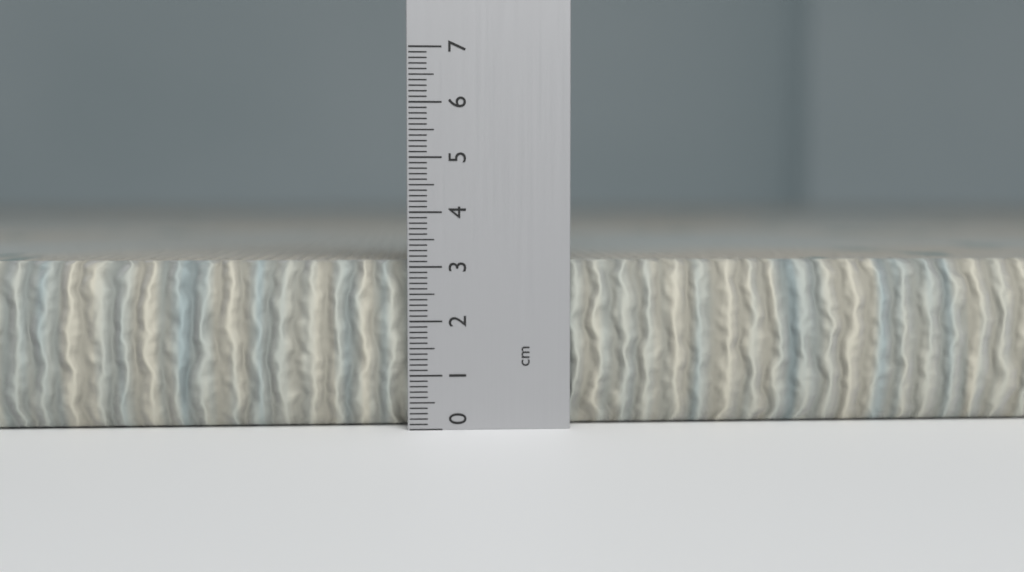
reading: 3.1 cm
